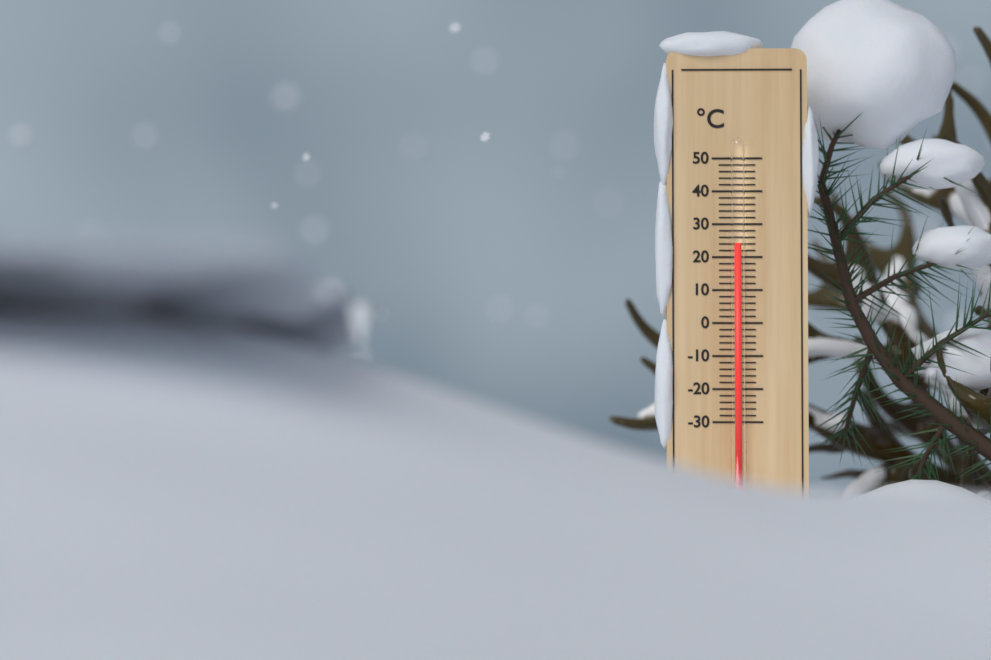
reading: 24 °C
